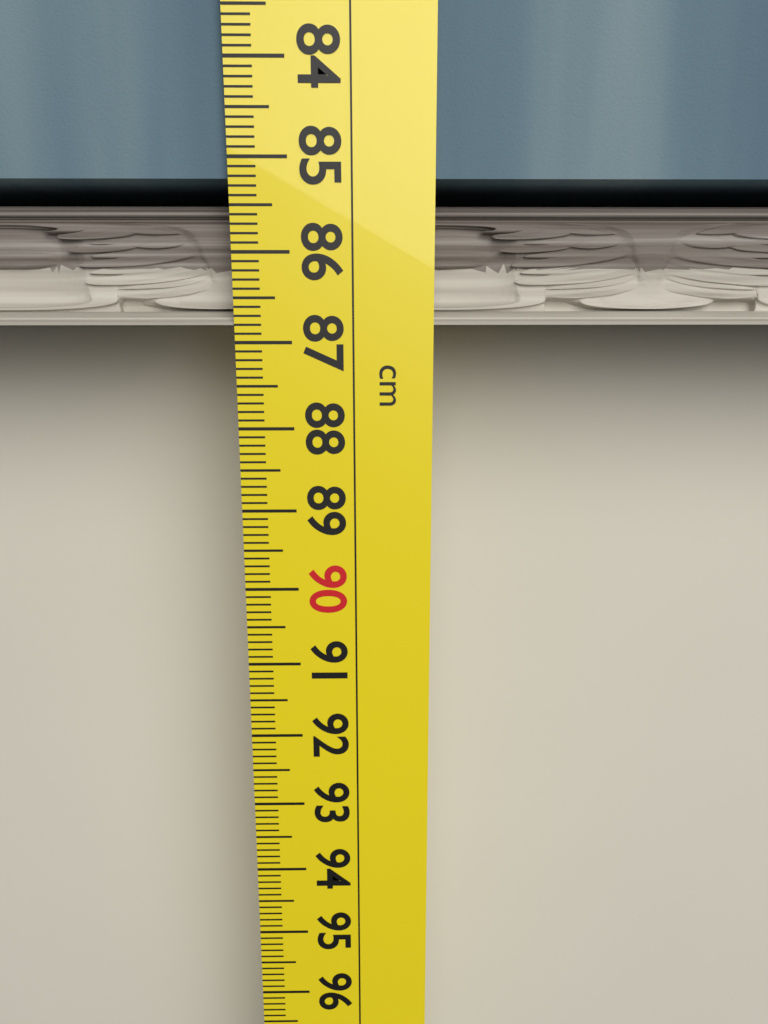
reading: 86.8 cm
